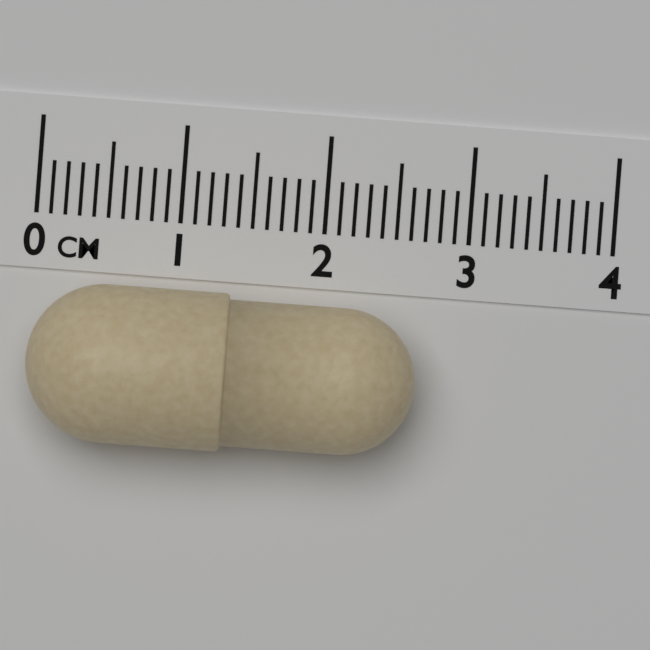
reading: 2.7 cm
